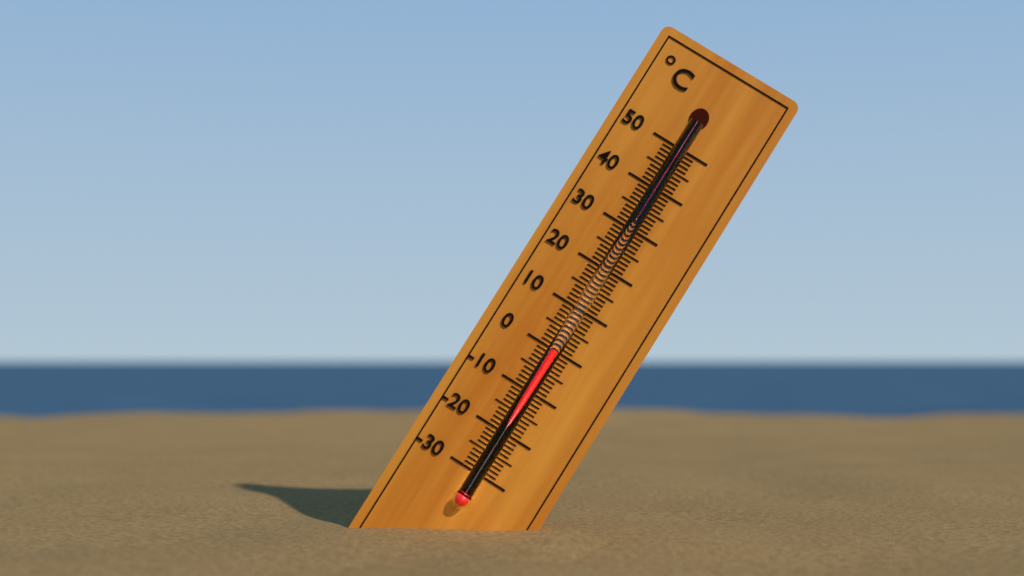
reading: 0 °C
